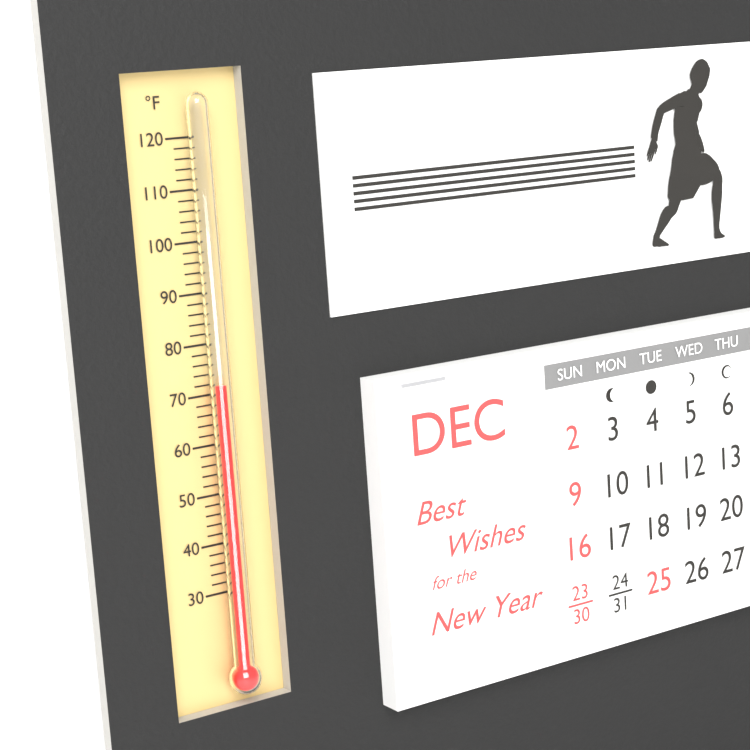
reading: 72 °F
